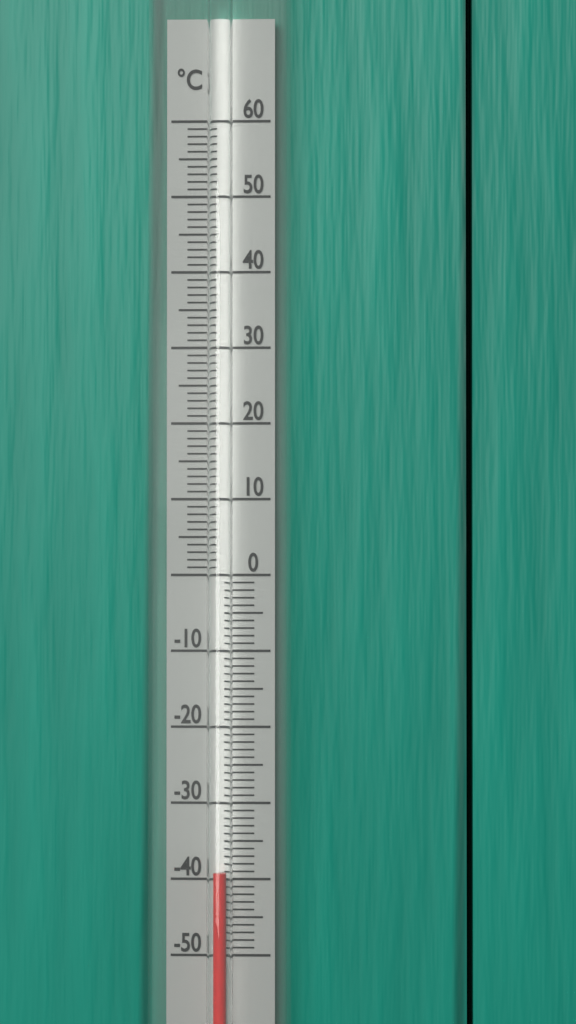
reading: -39 °C
